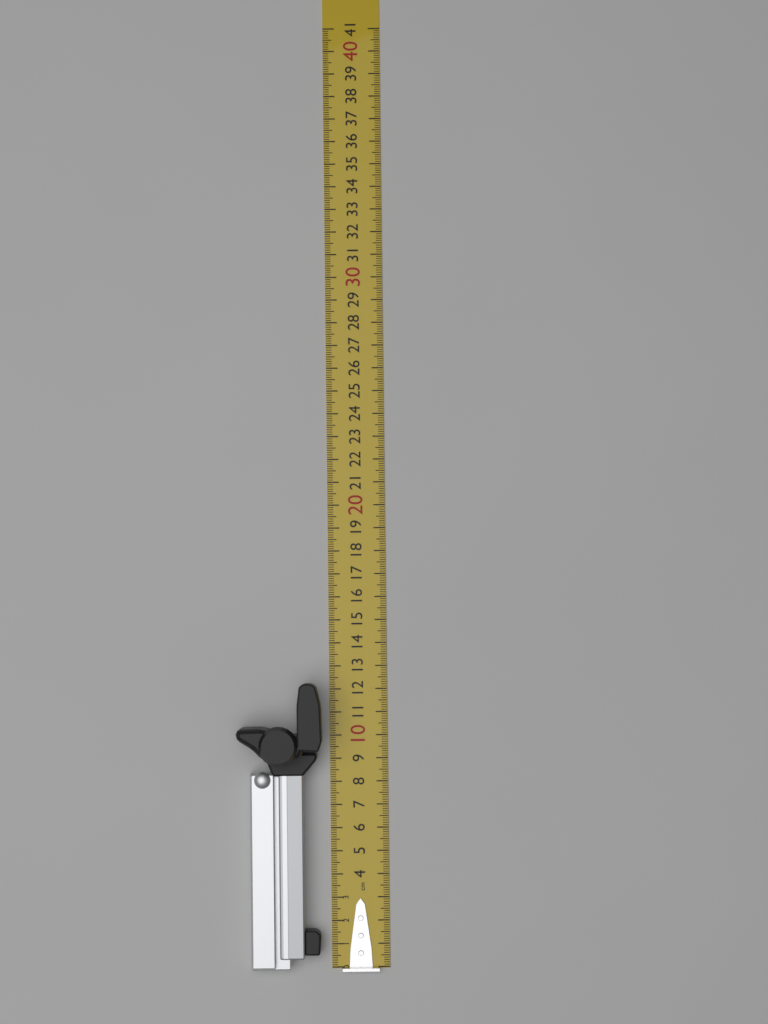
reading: 12.3 cm
